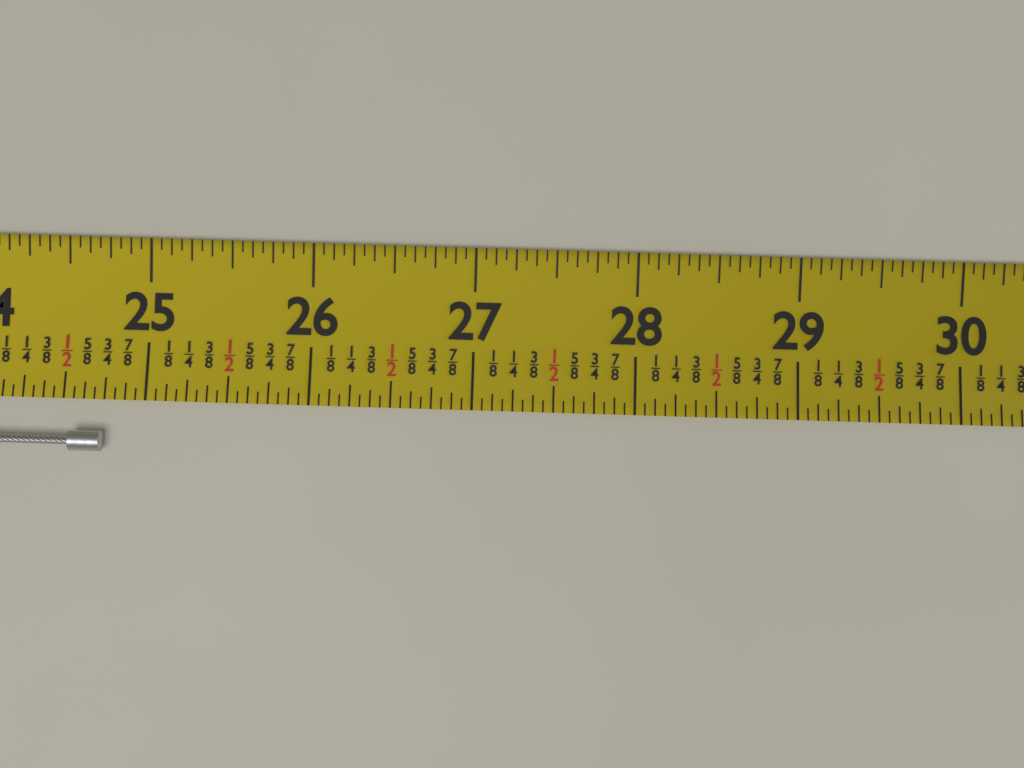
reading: 24.7500 (no unit)
